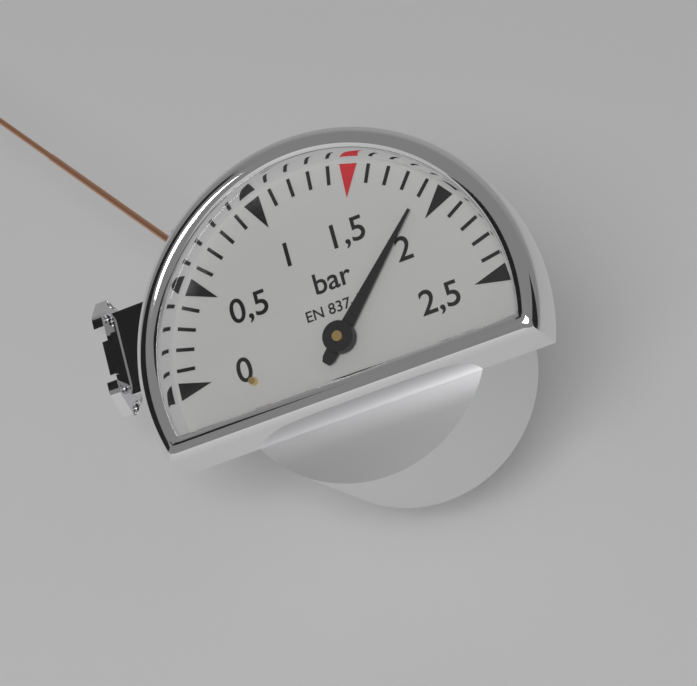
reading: 1.9 bar
